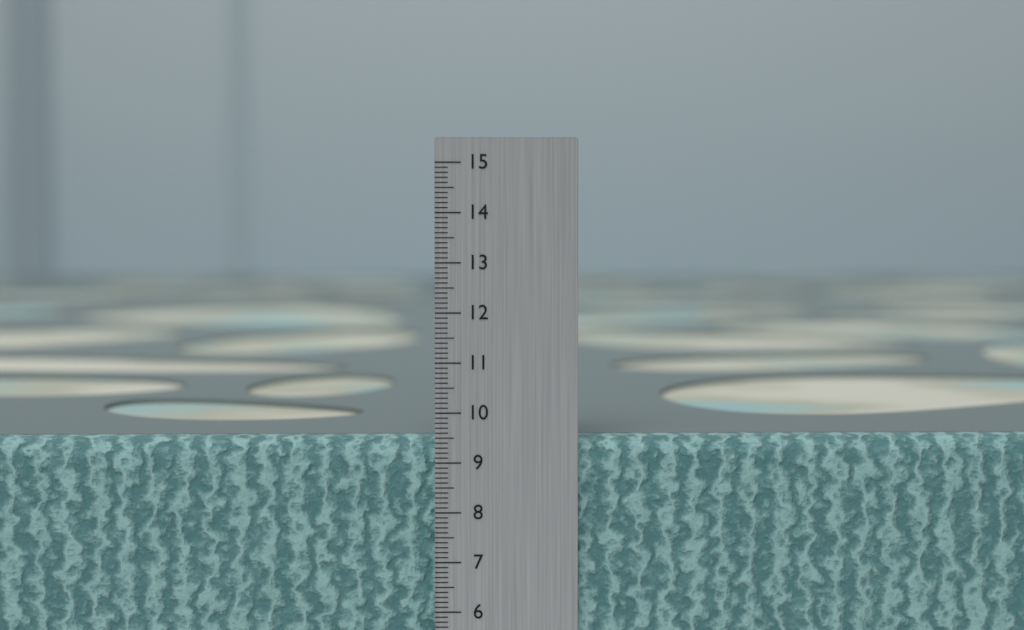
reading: 9.5 cm
